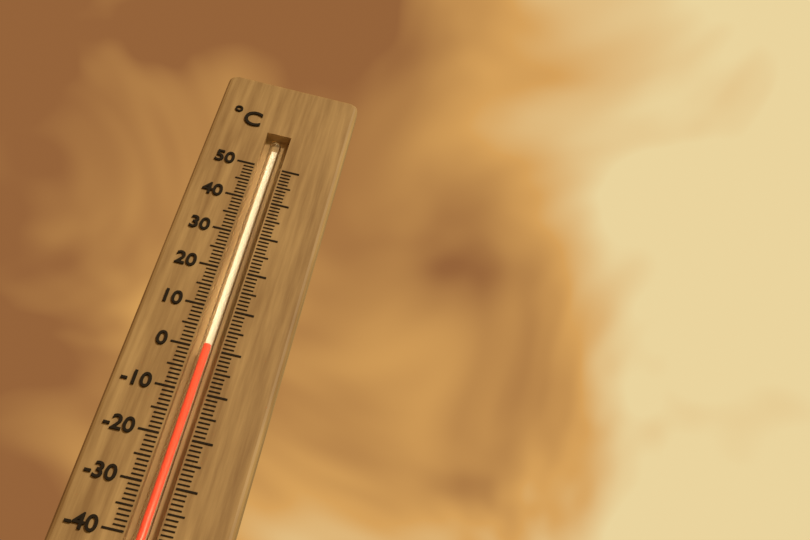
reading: 1 °C
